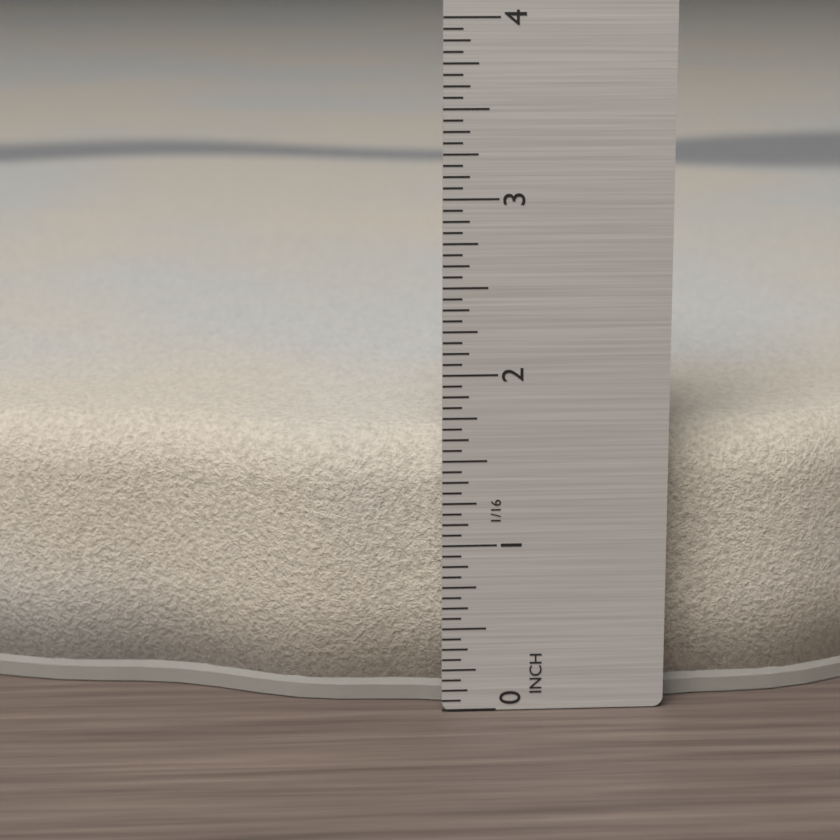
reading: 1.6250 in
